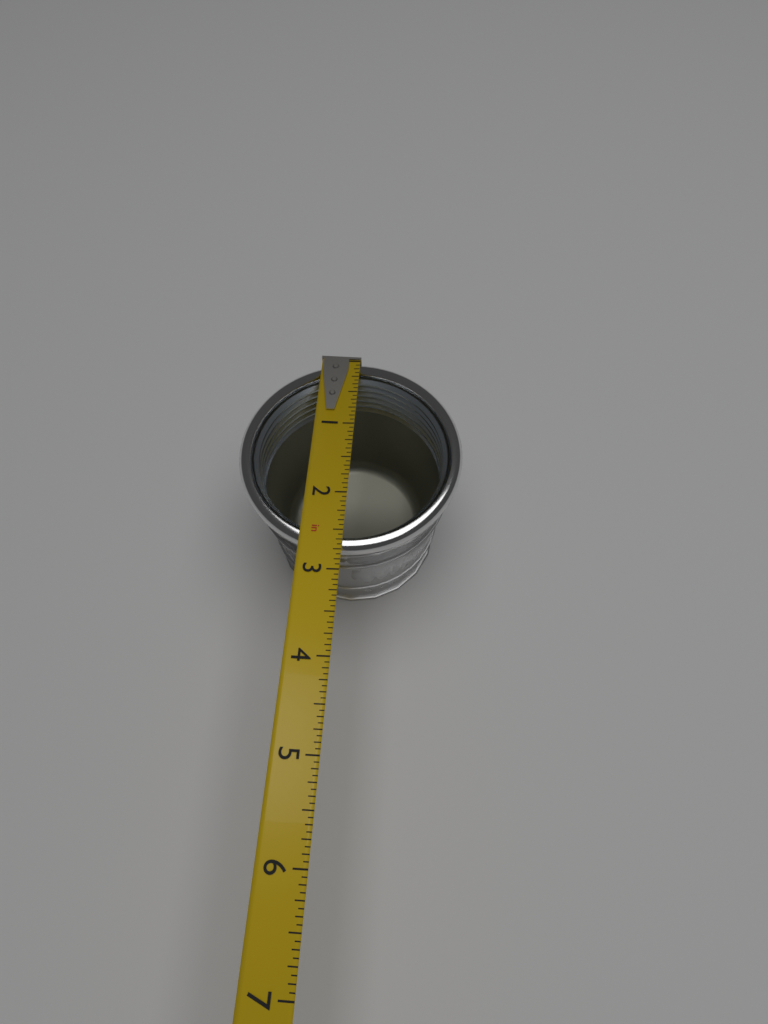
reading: 2.7500 in
